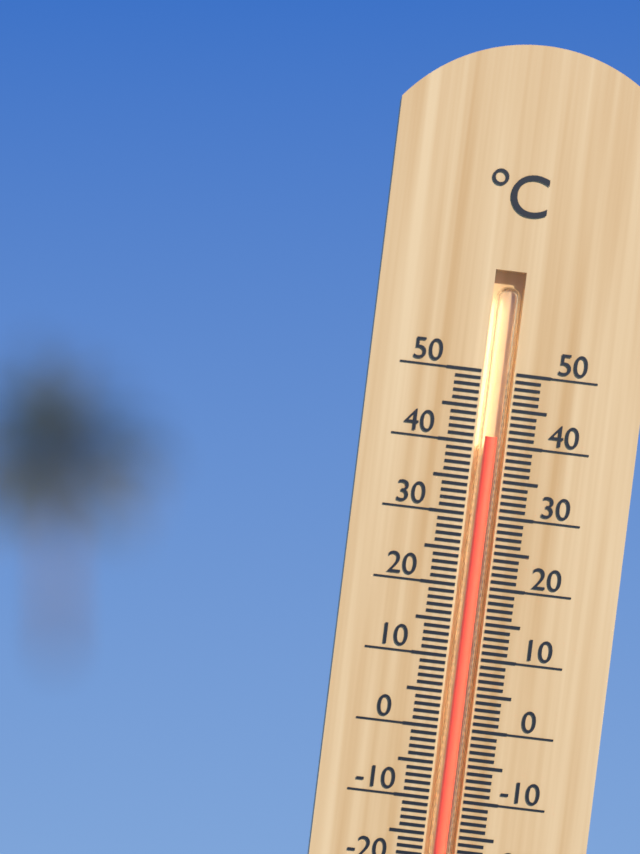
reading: 41 °C
